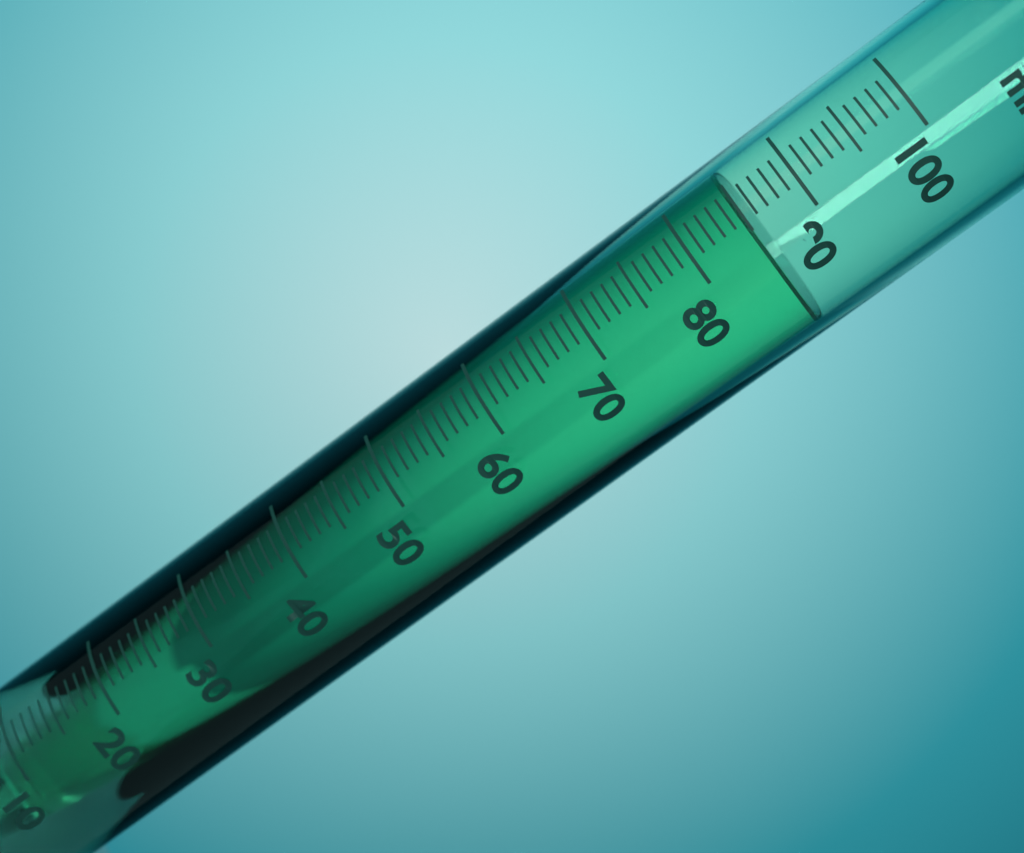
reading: 85 ml
